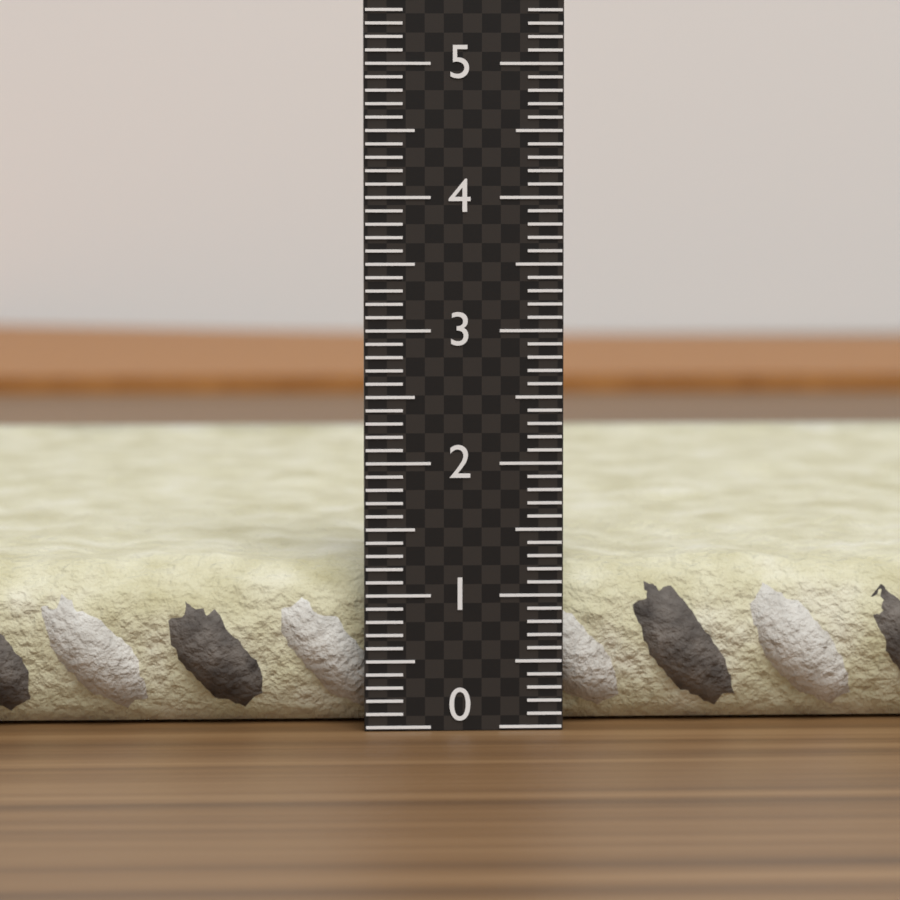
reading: 1.3 (no unit)
